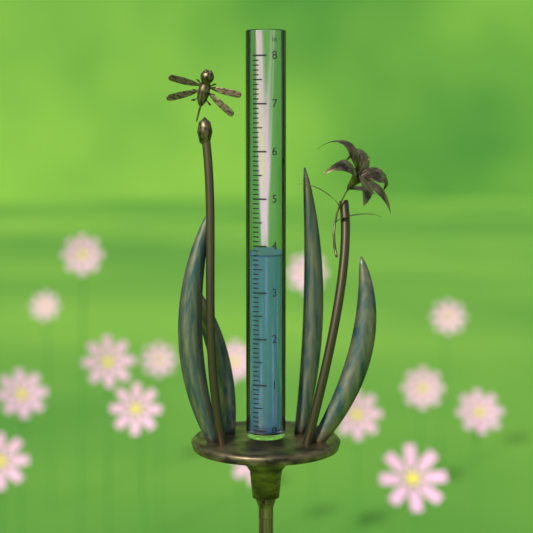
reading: 3.8 in
